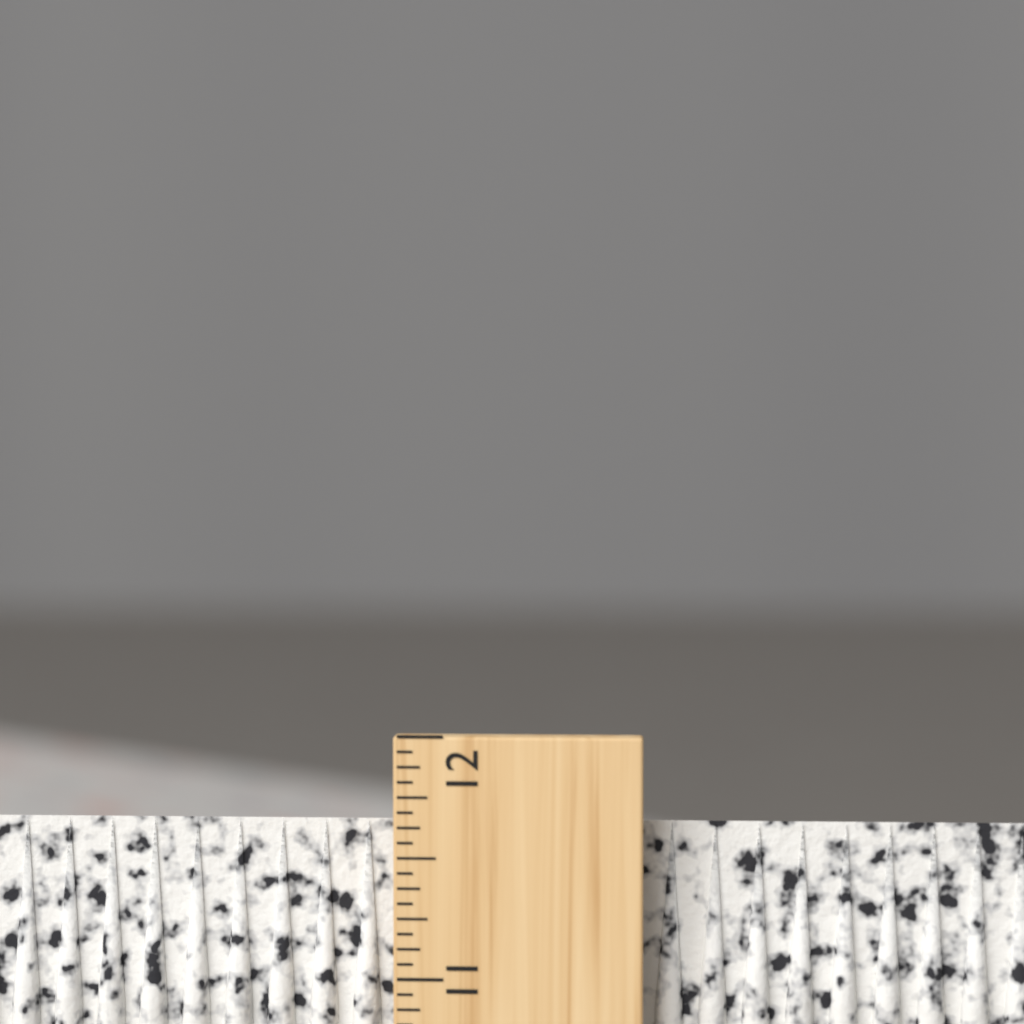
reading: 11.6250 inch
